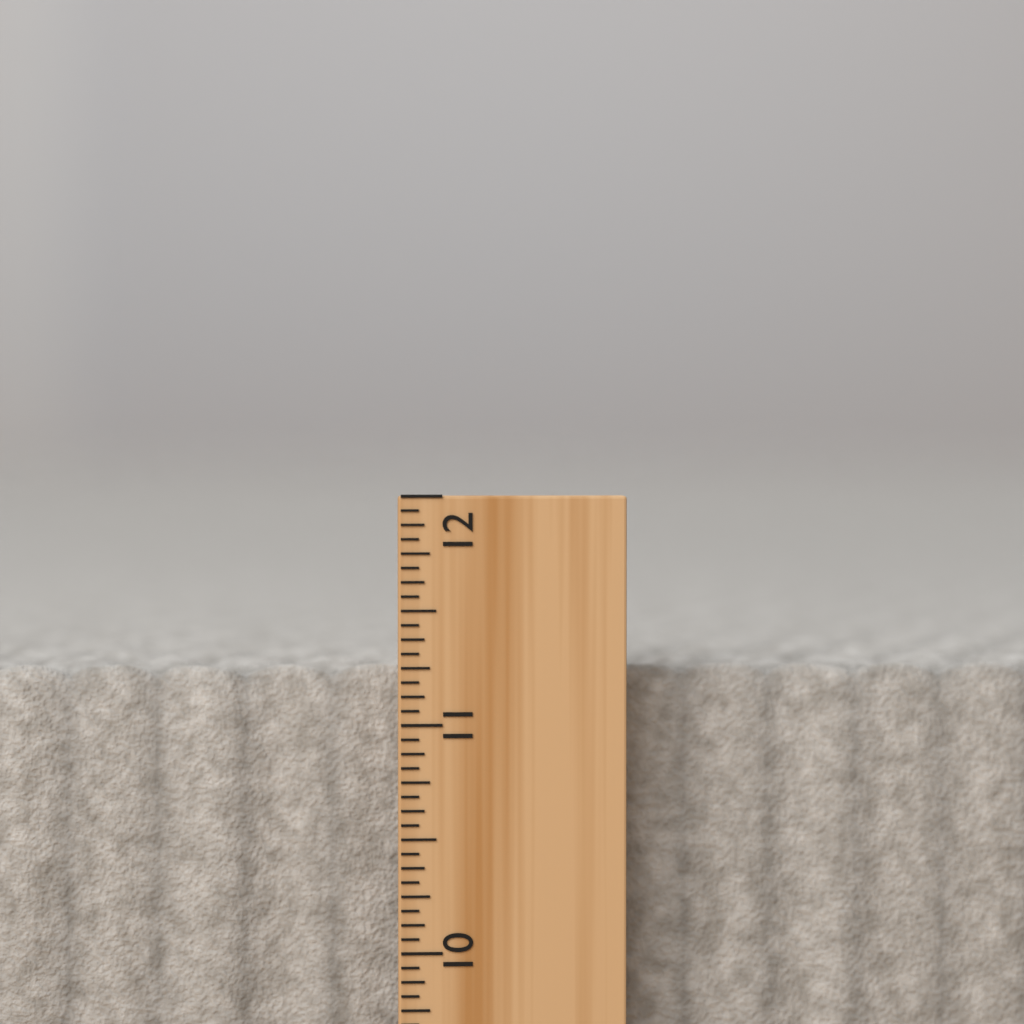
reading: 11.2500 inch
